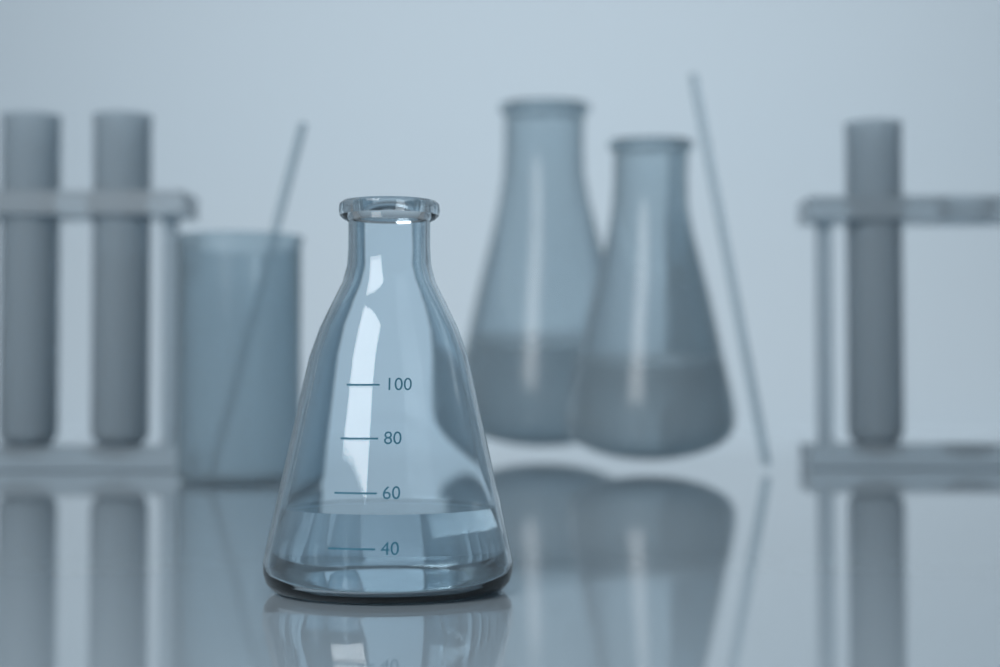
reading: 52 (no unit)
